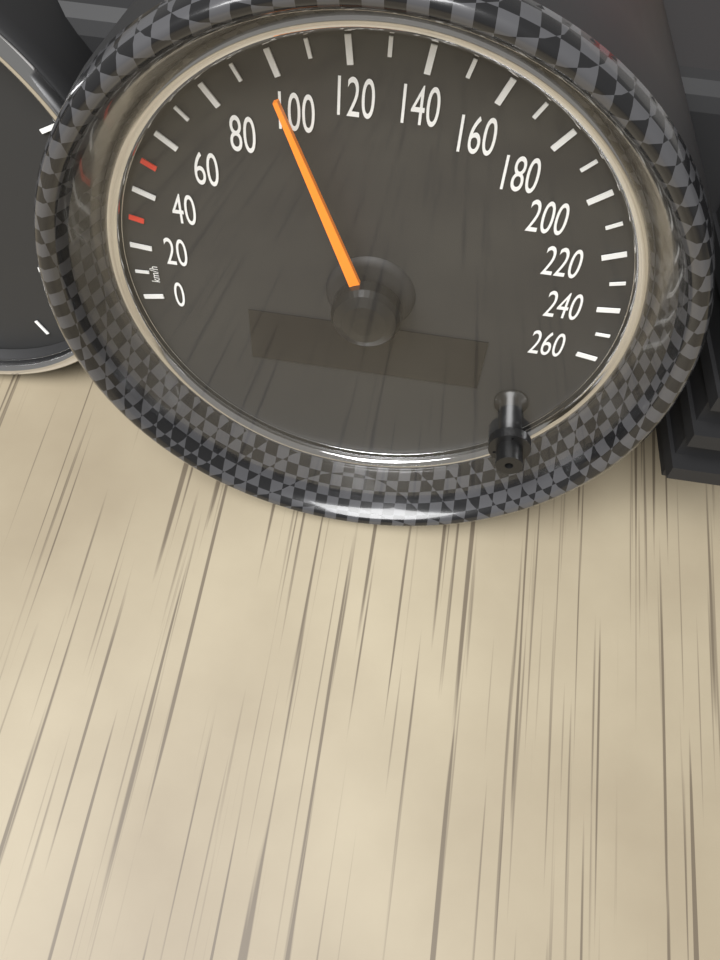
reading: 100 km/h
